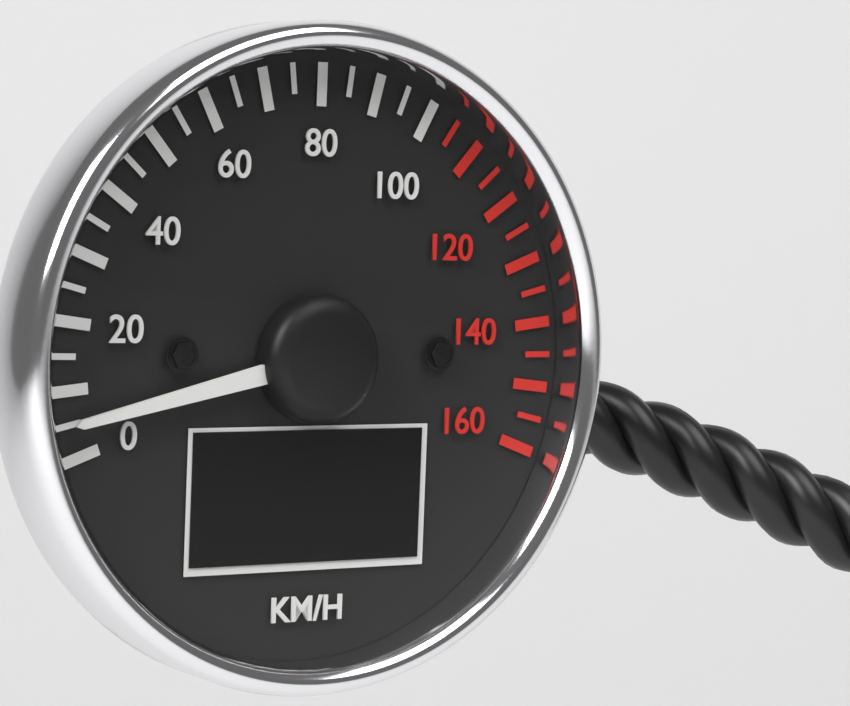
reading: 5 km/h
